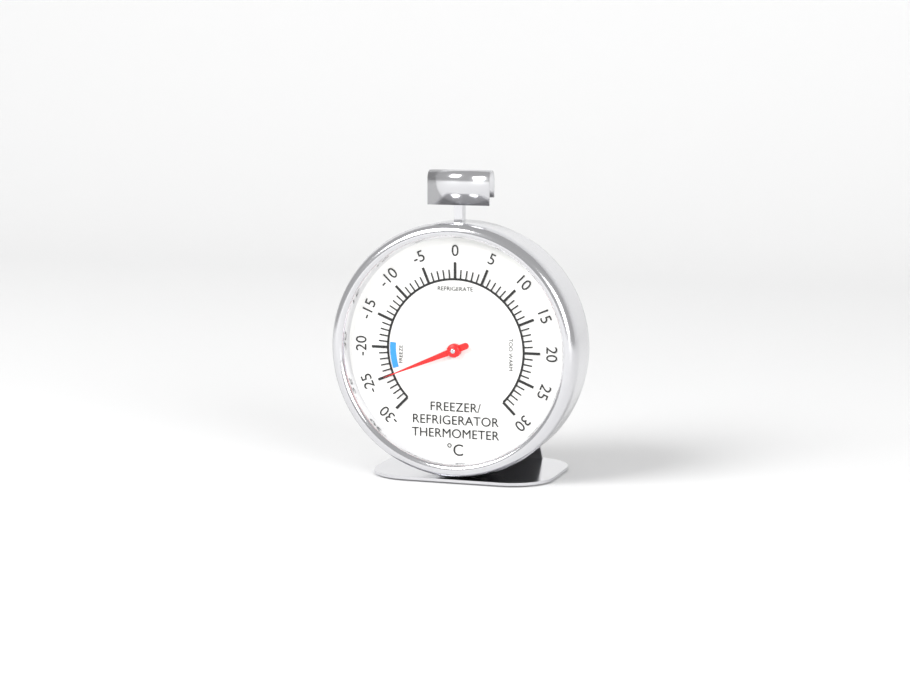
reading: -25 °C
